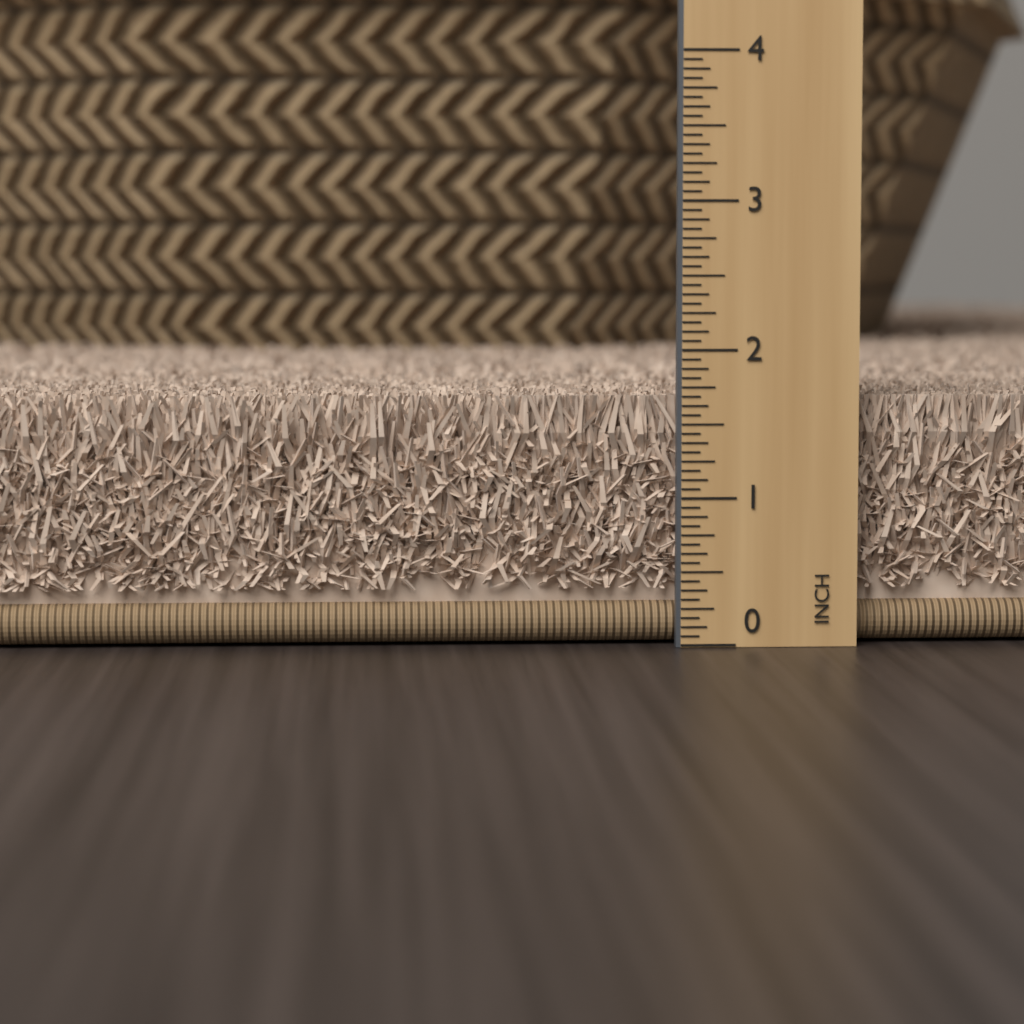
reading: 1.6875 in
